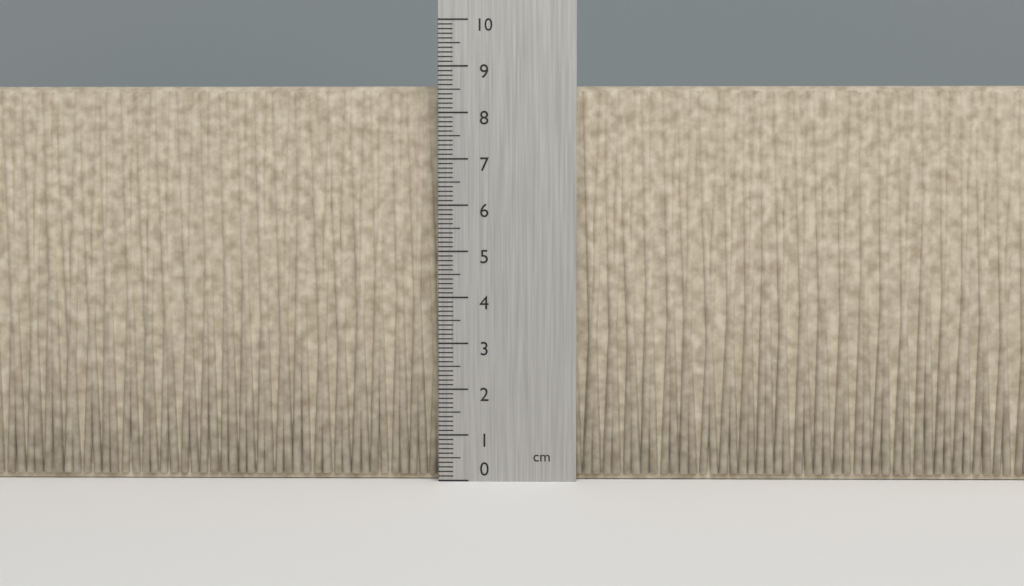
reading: 8.6 cm
